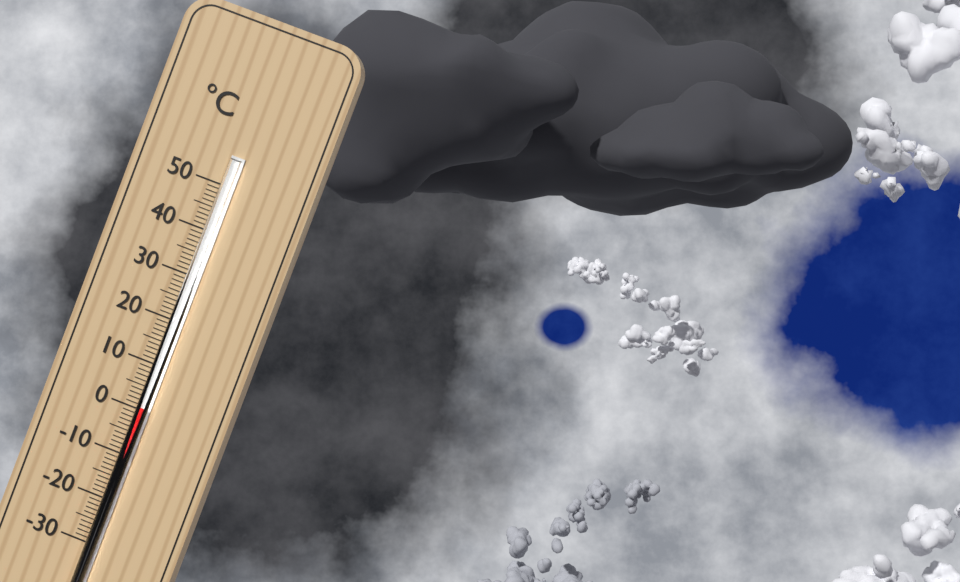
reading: 1 °C
